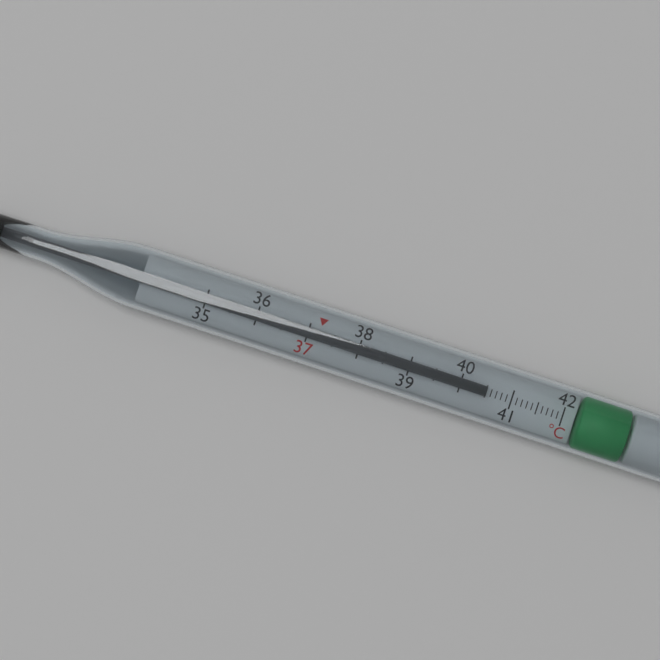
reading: 40.5 °C
